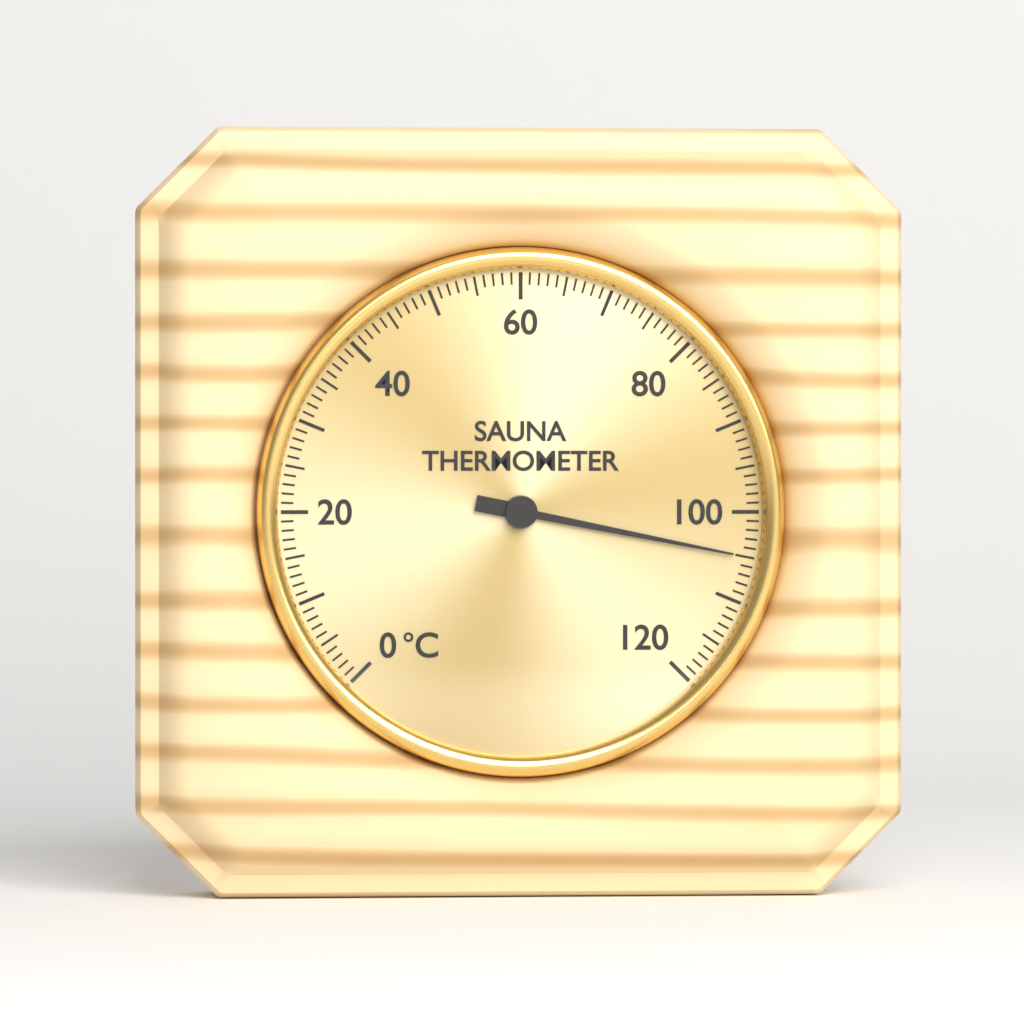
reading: 105 °C
